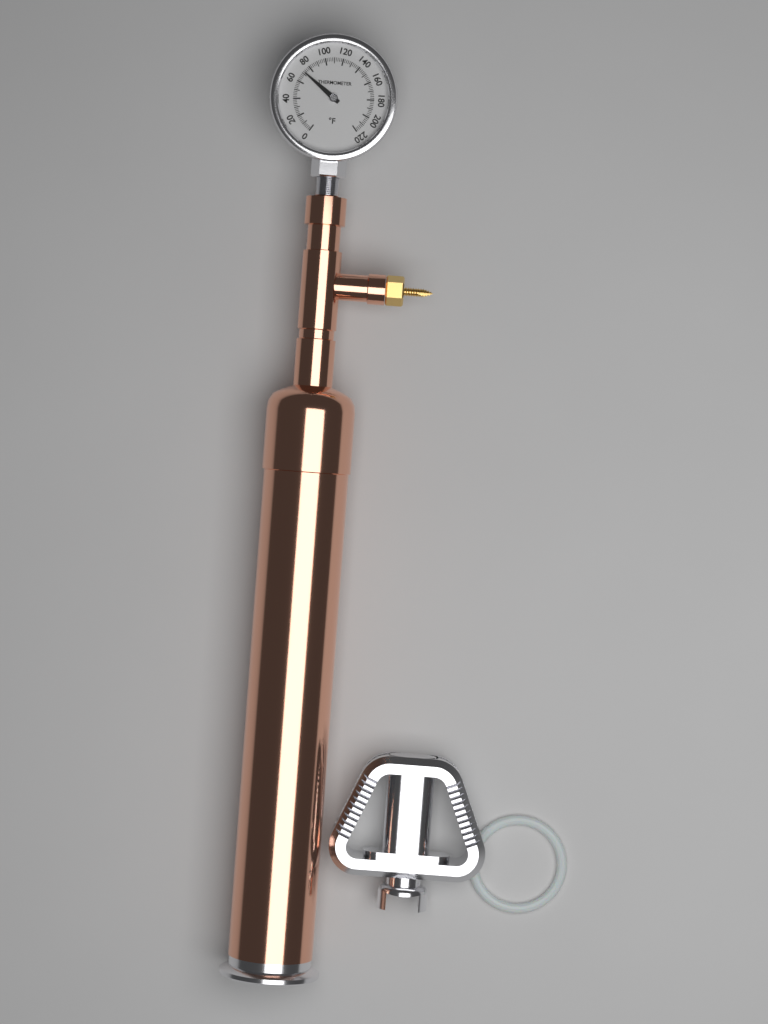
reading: 72 °F
